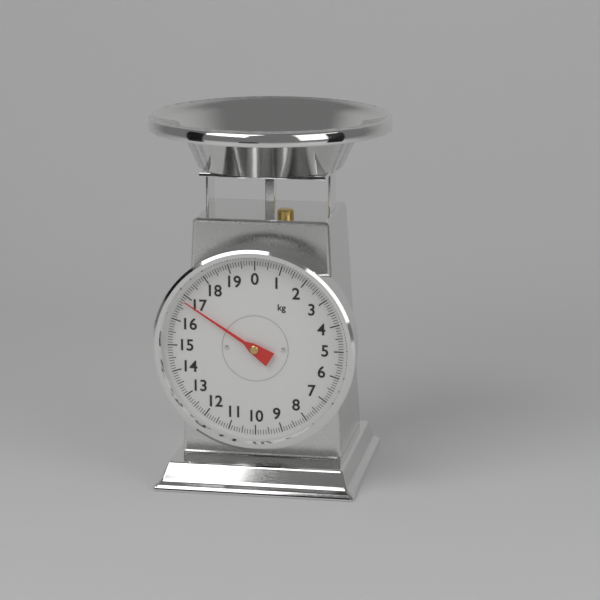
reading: 16.8 kg
